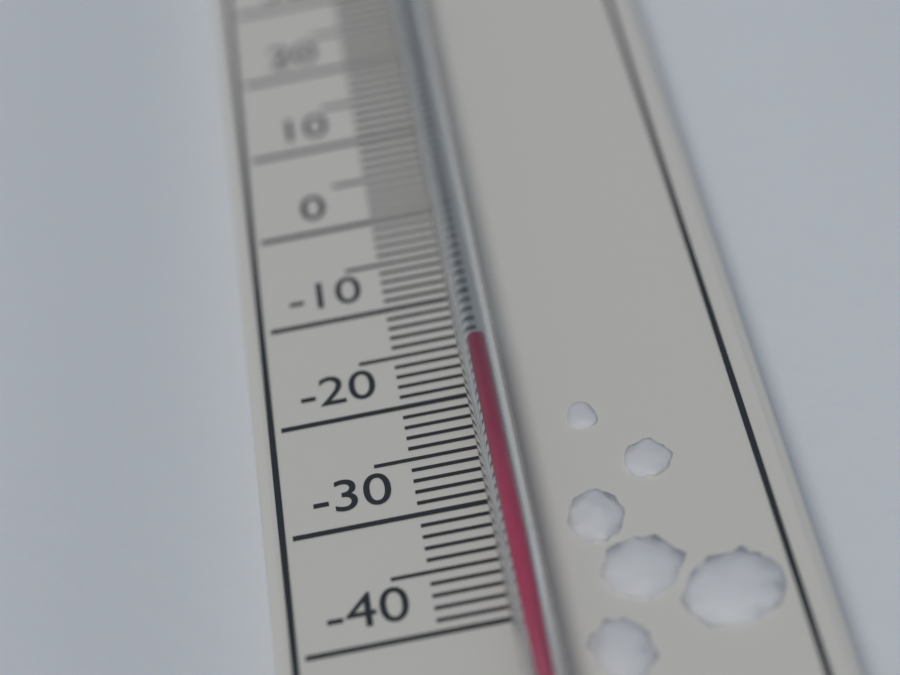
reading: -17 °C
